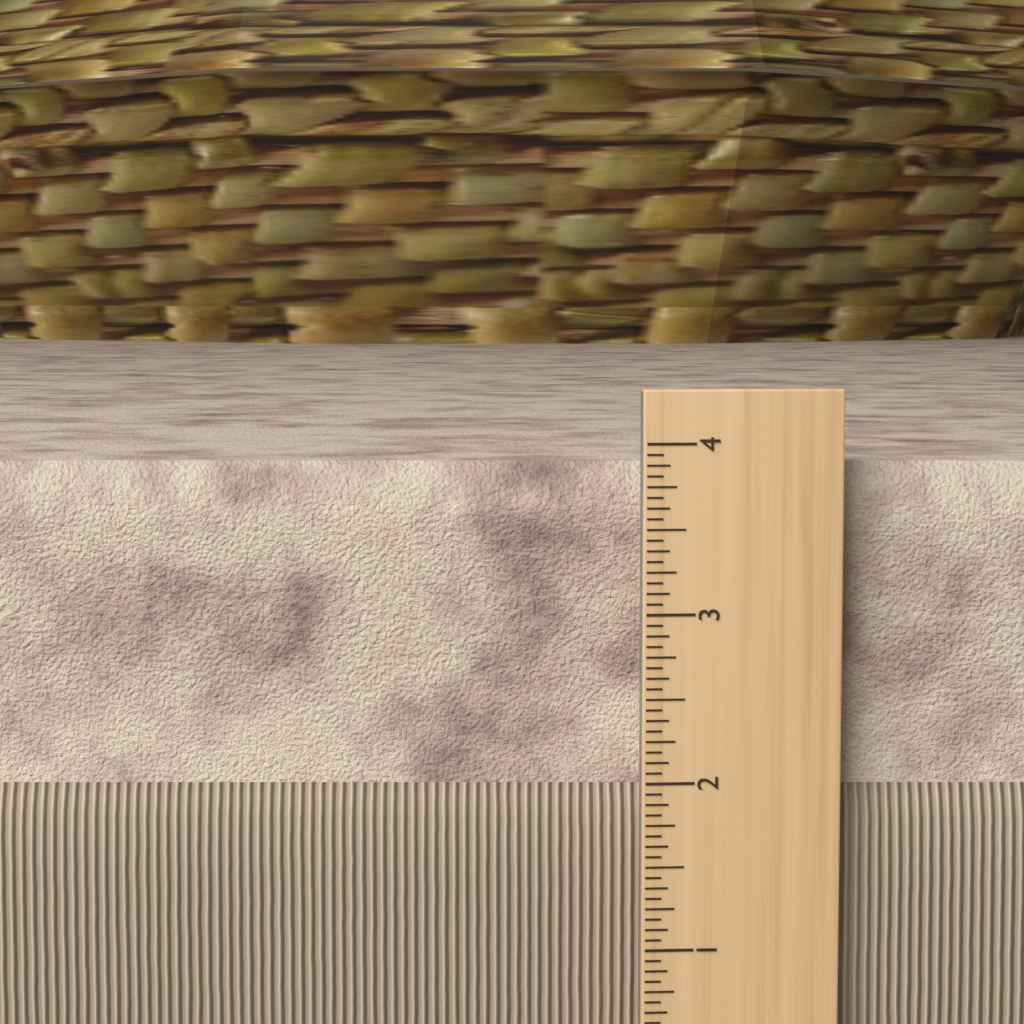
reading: 3.8750 in
